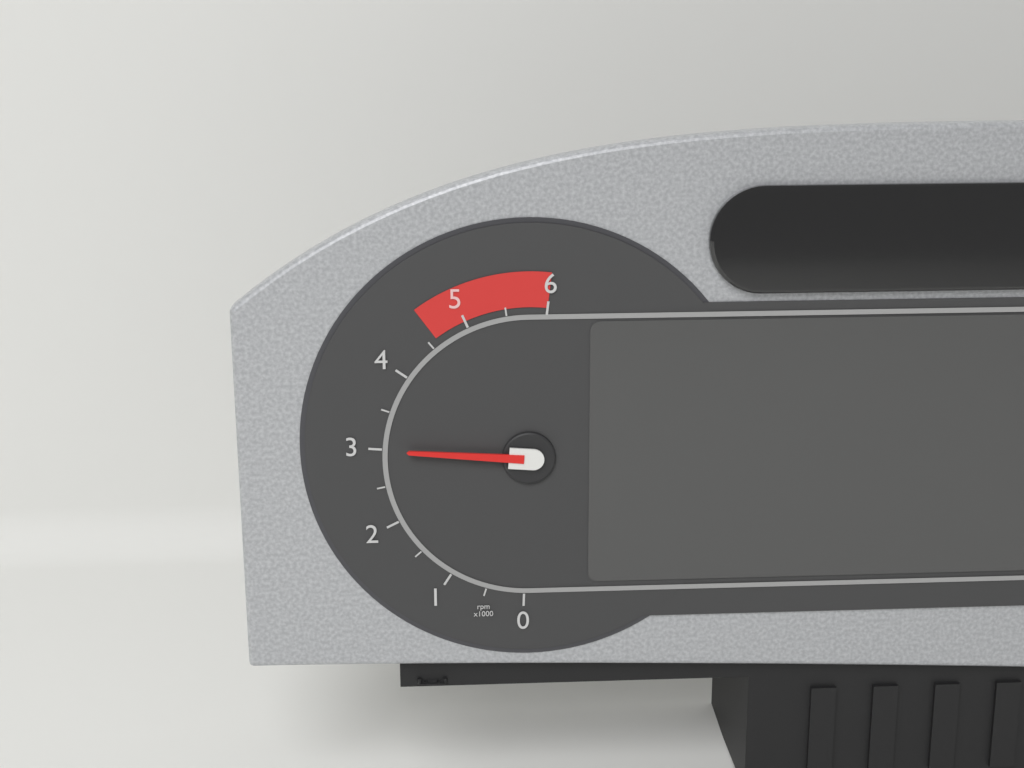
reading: 3.0 rpm x1000
